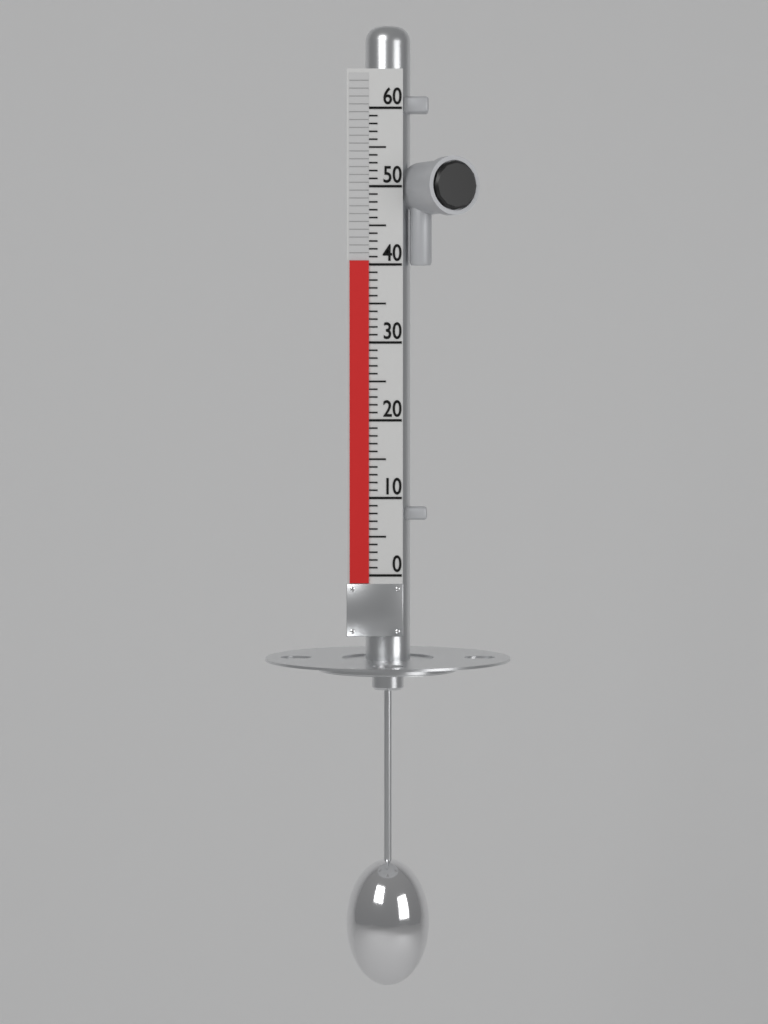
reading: 40.5 (no unit)
